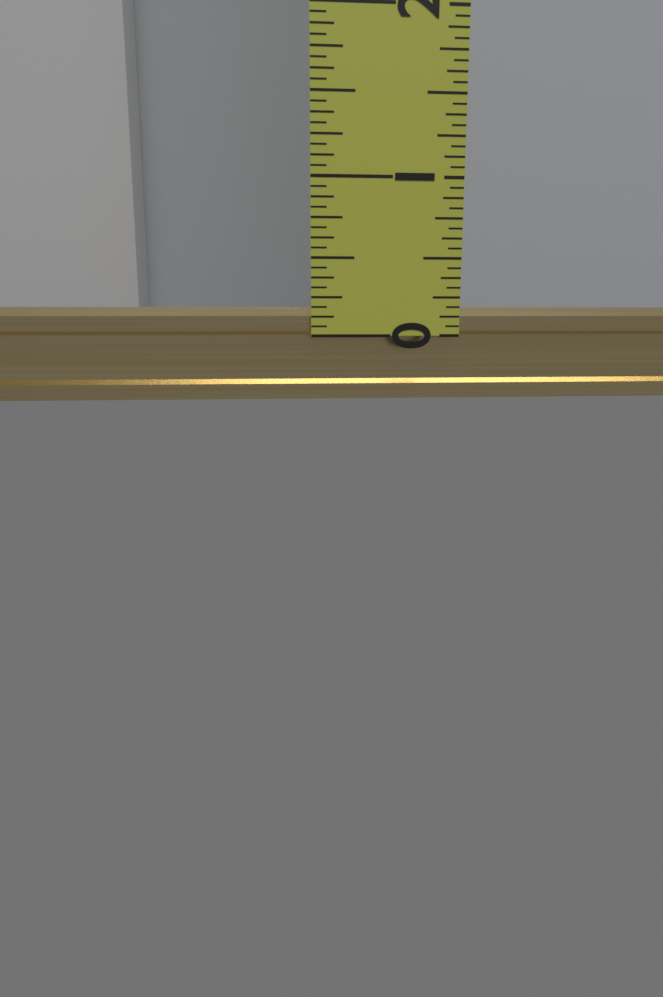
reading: 0.1875 in
